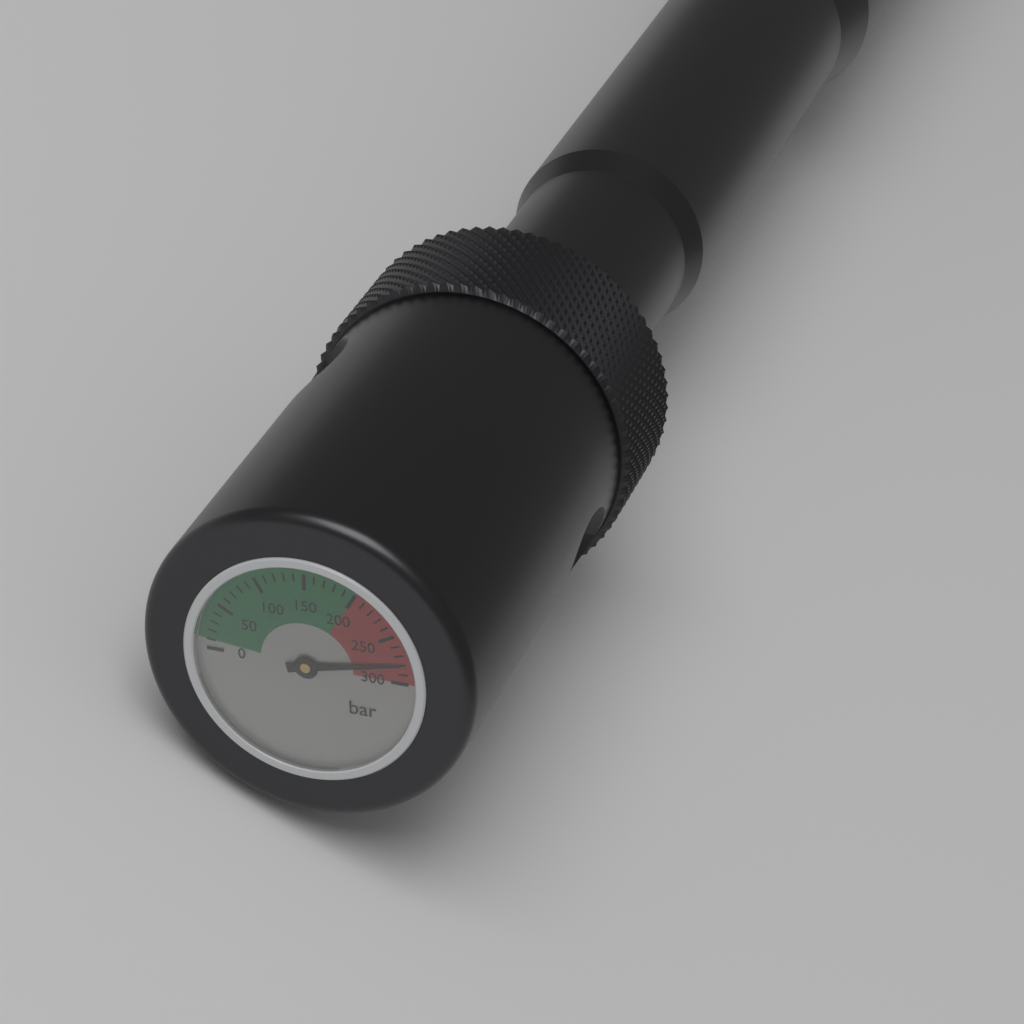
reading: 280 bar
